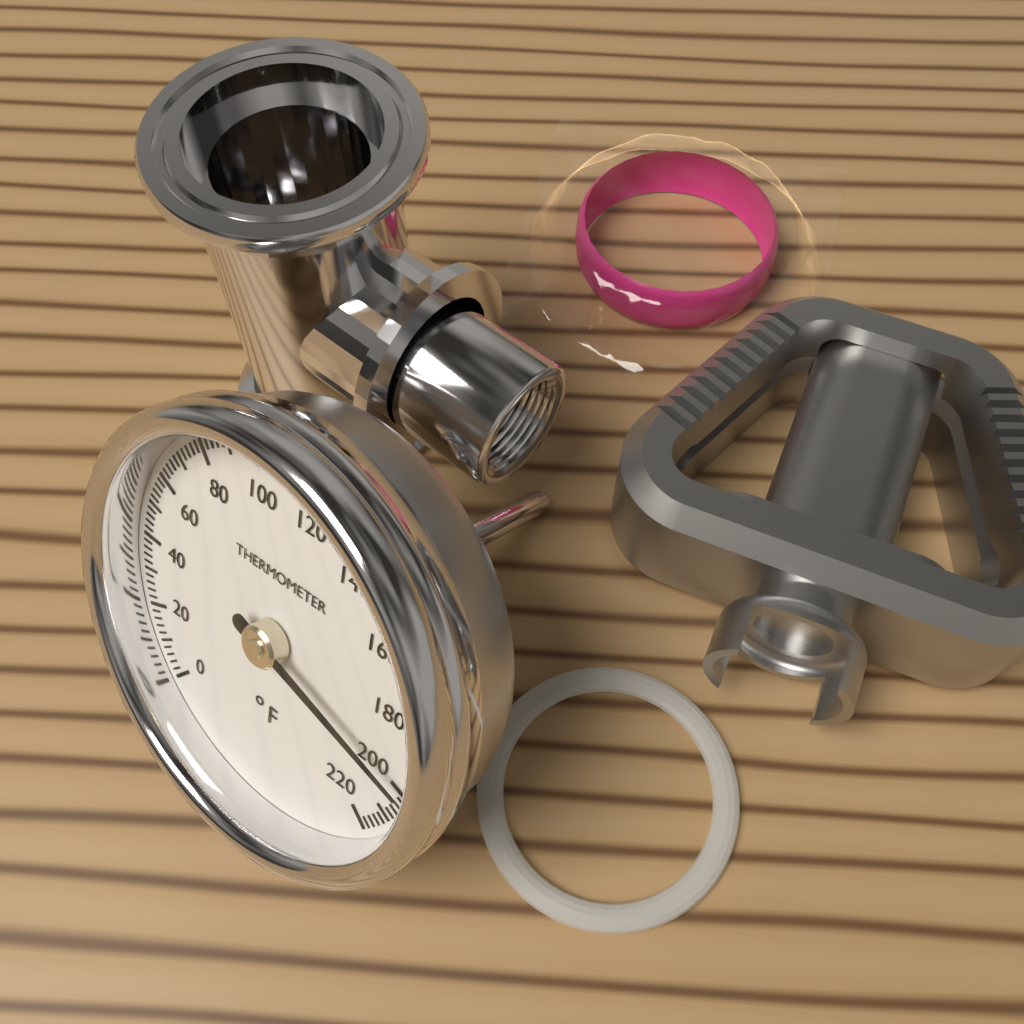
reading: 198 °F
